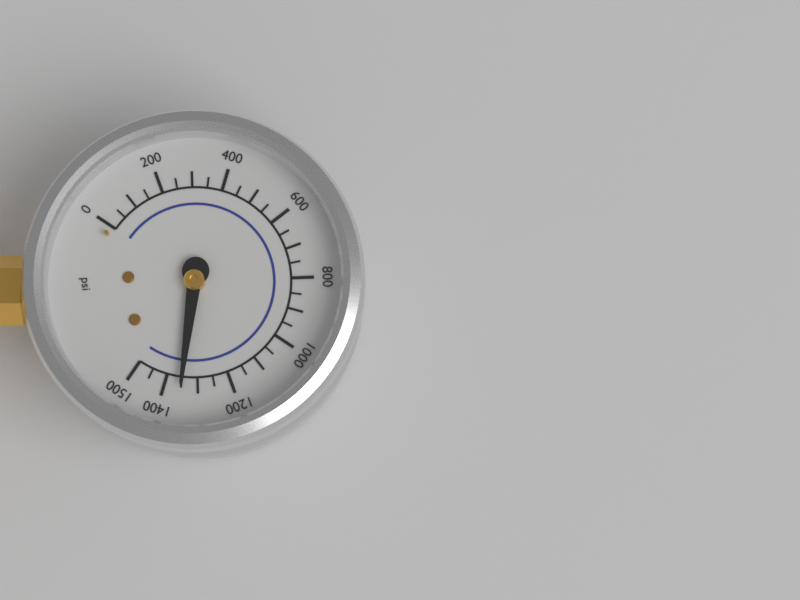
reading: 1350 psi
